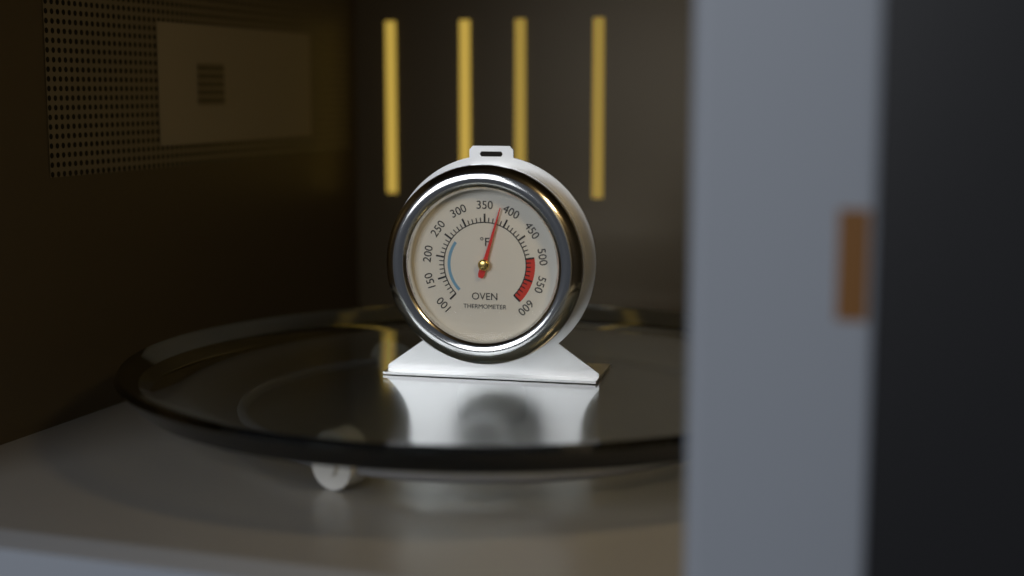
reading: 380 °F
